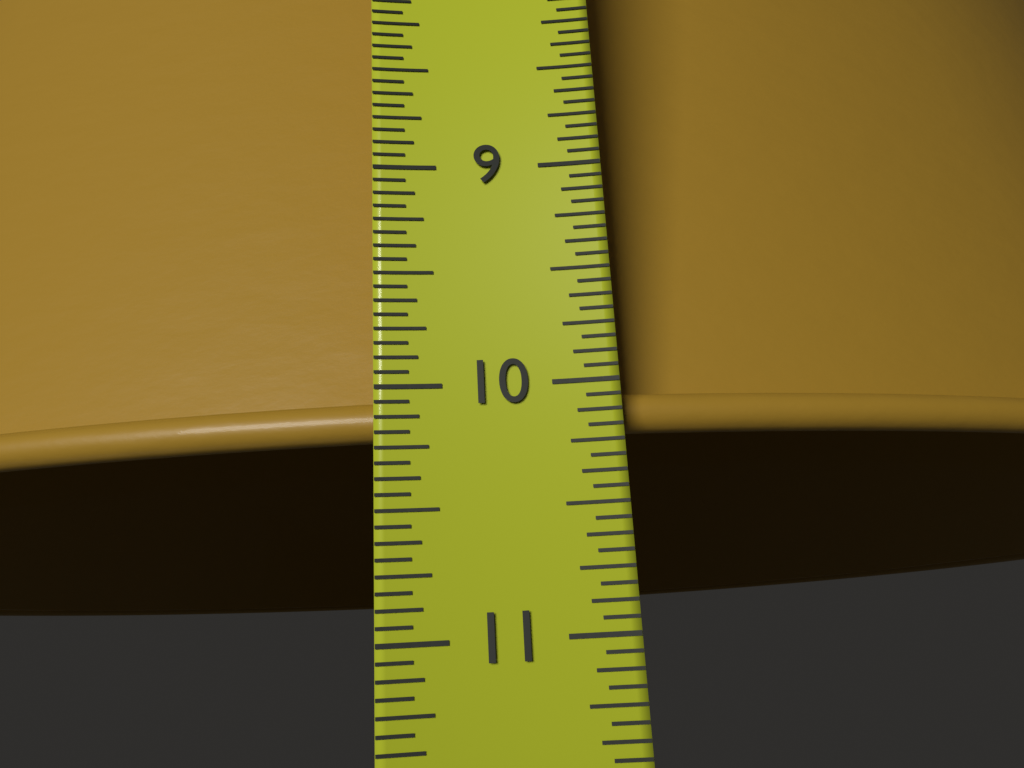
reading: 10.1875 in
